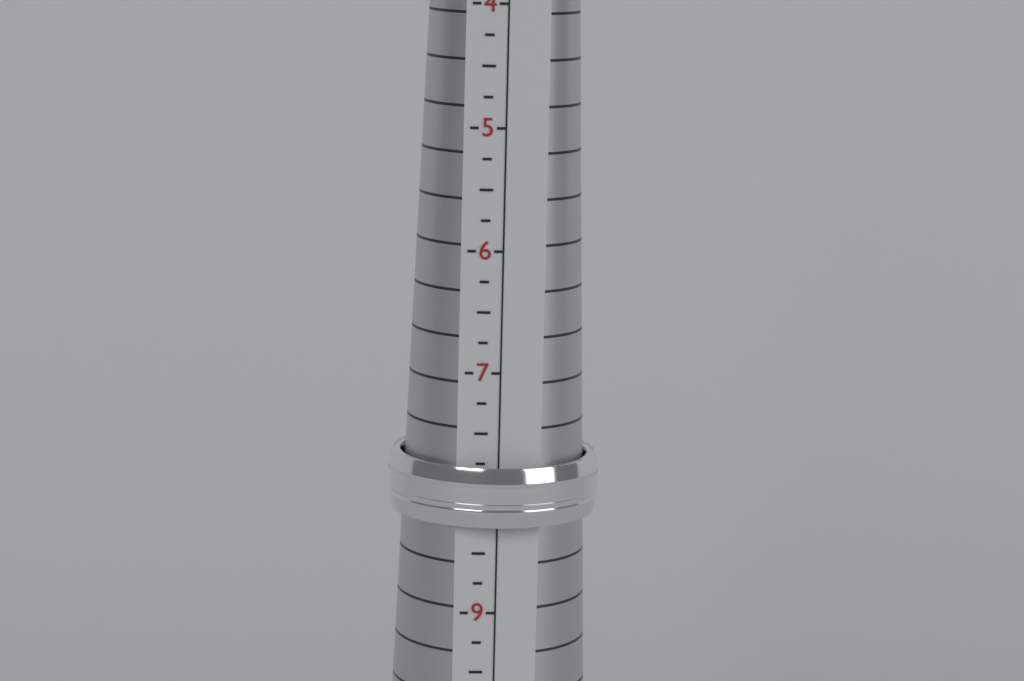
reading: 8.25 (no unit)
